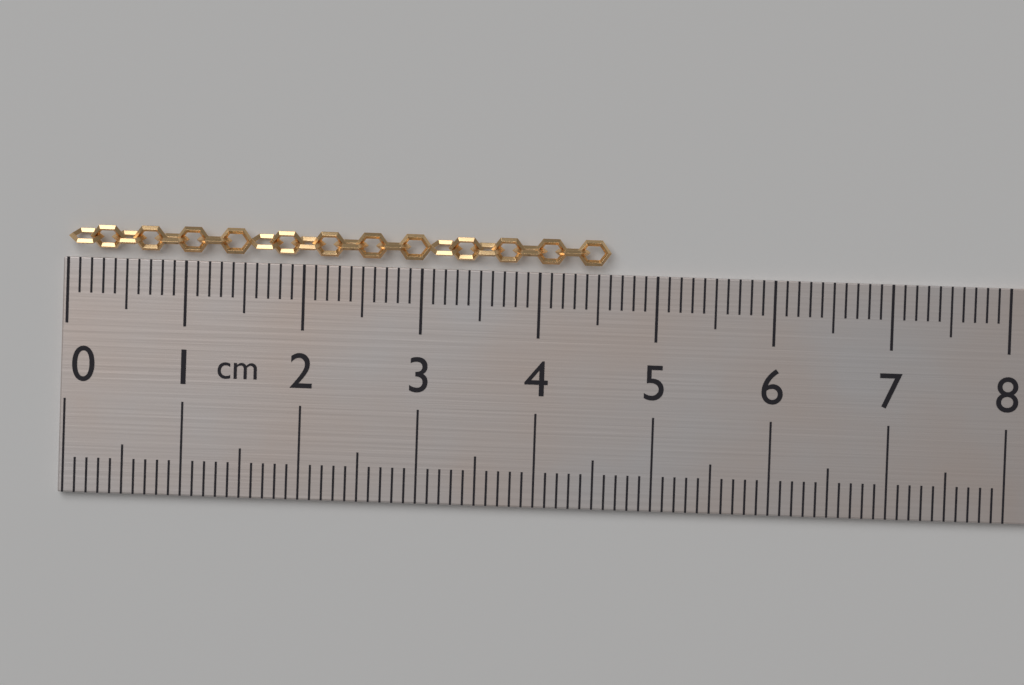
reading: 4.6 cm
